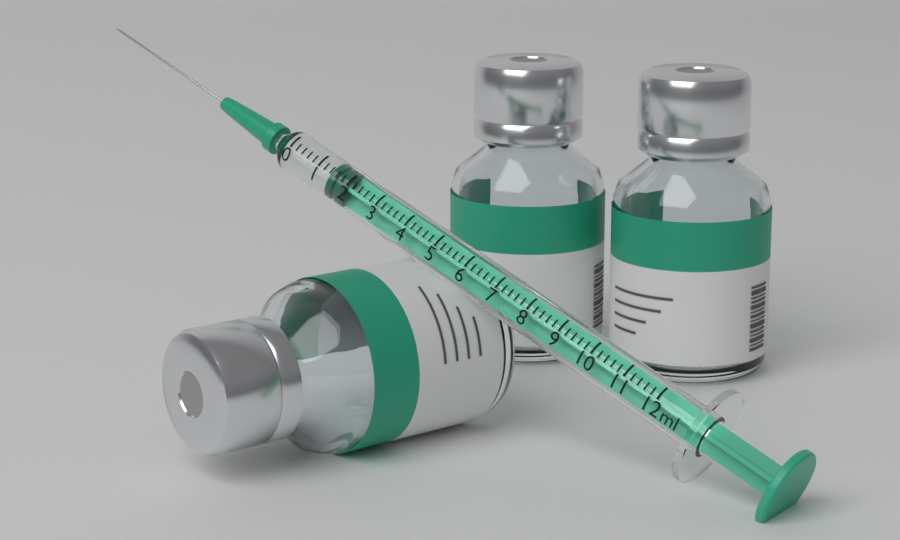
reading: 1.4 ml
